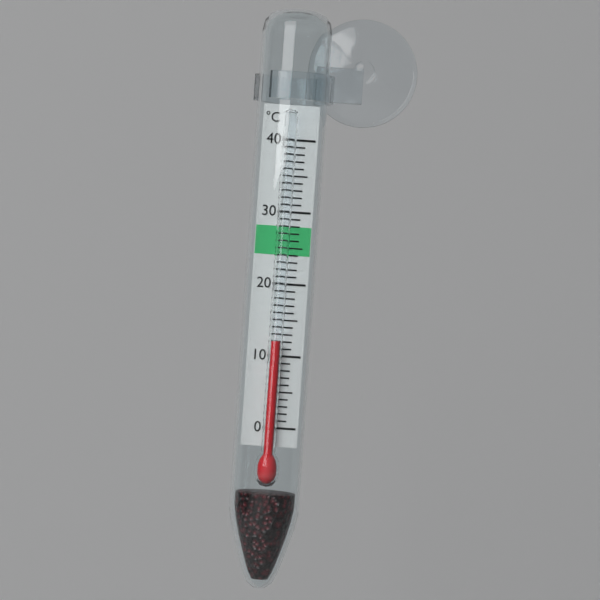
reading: 12 °C
